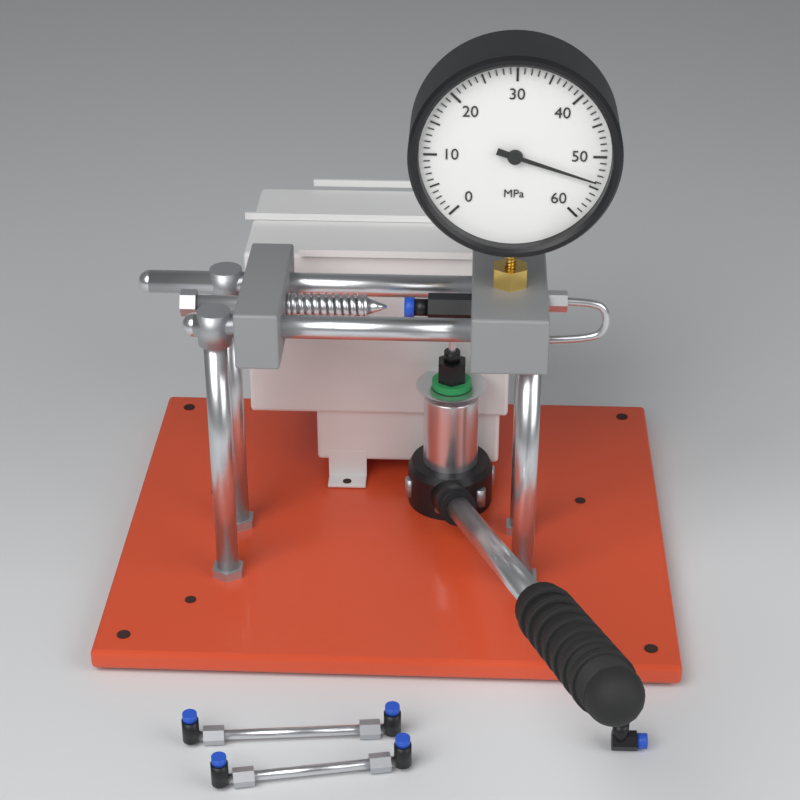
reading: 54 MPa
